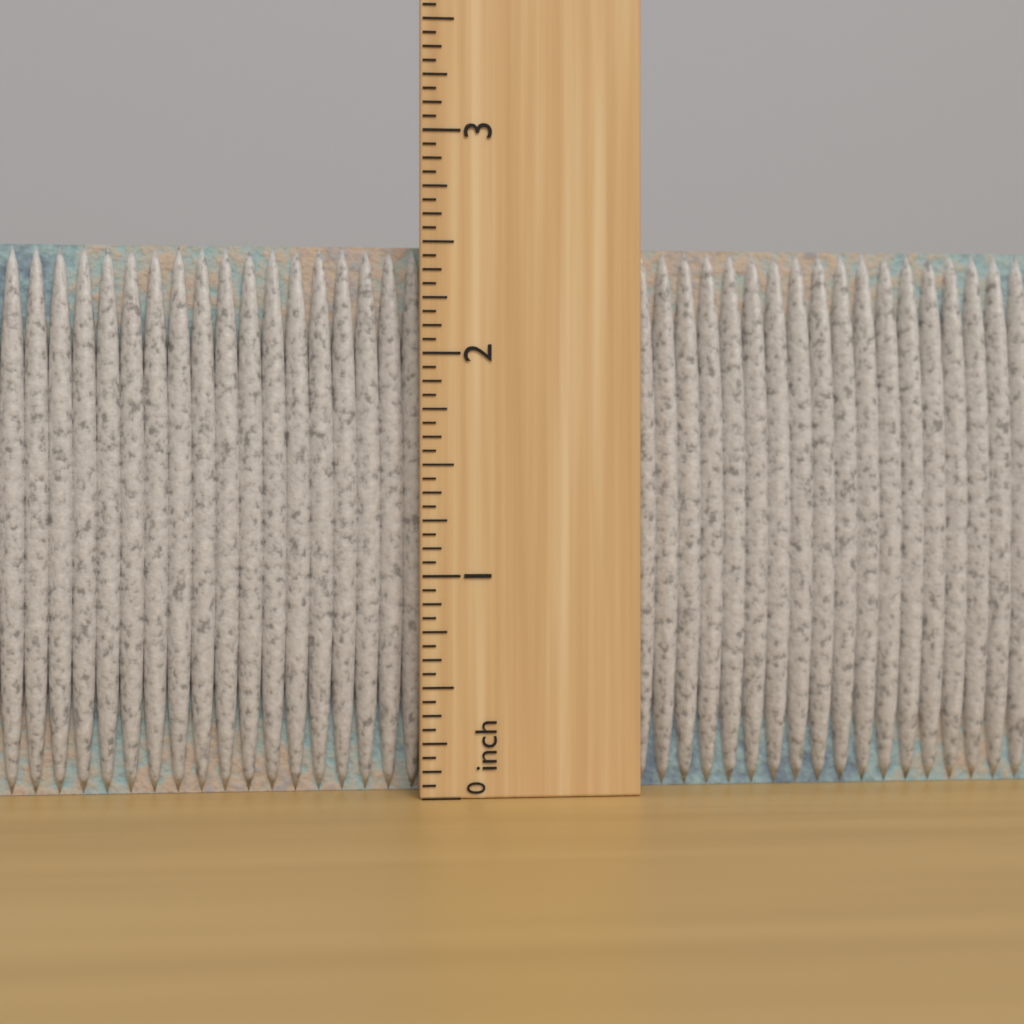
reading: 2.5000 inch
